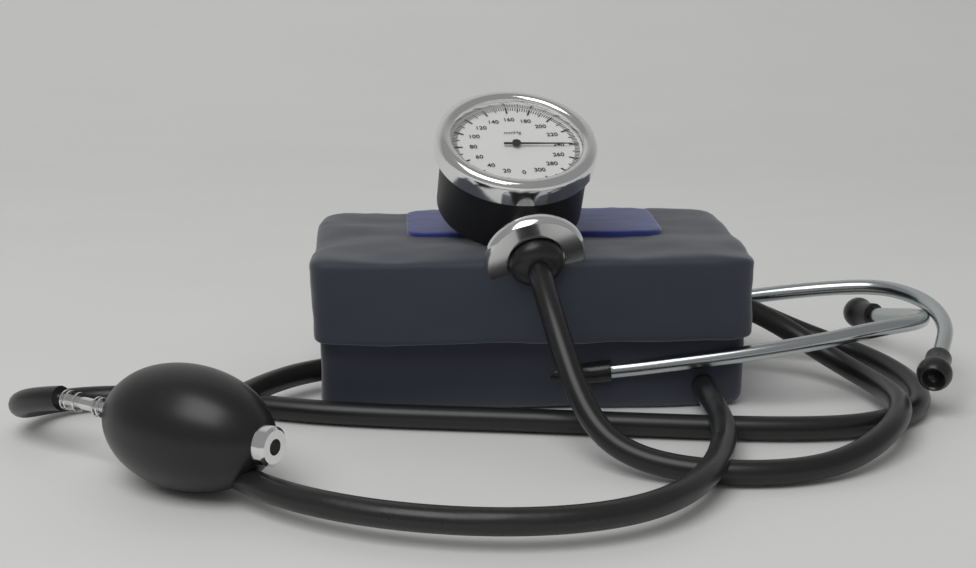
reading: 242 mmHg
